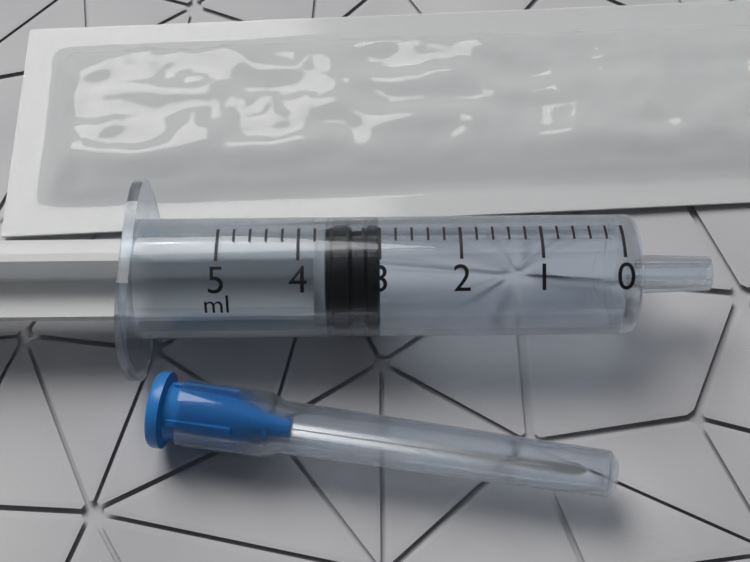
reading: 3.0 ml
